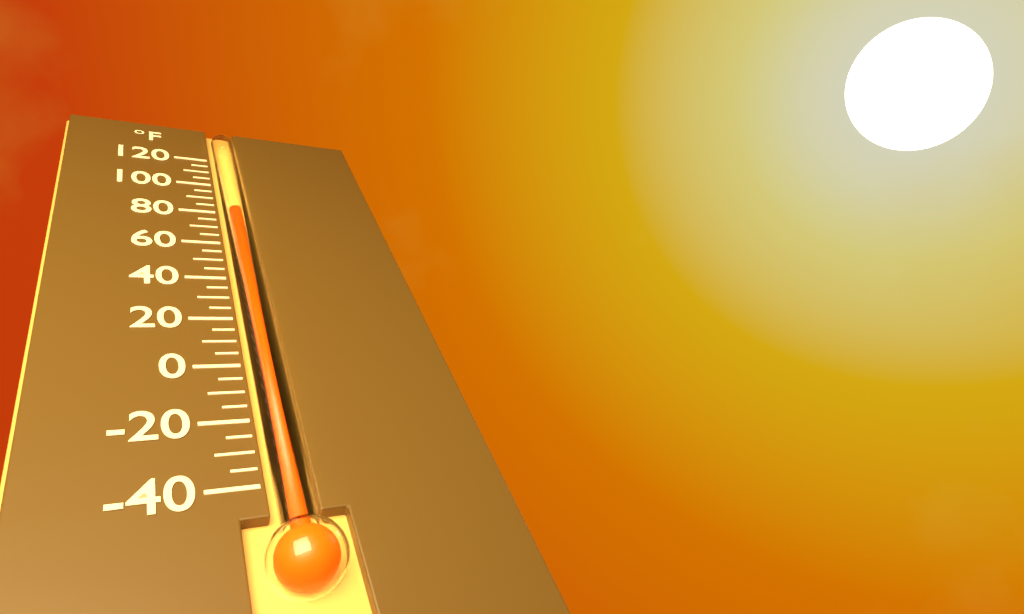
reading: 80 °F
